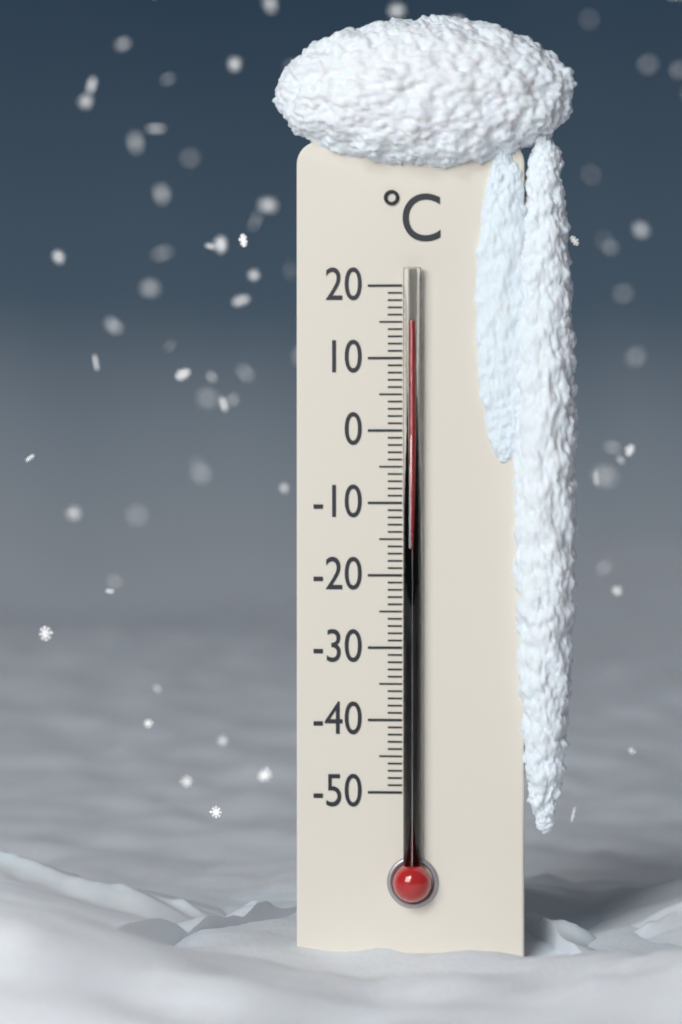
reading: 15 °C
